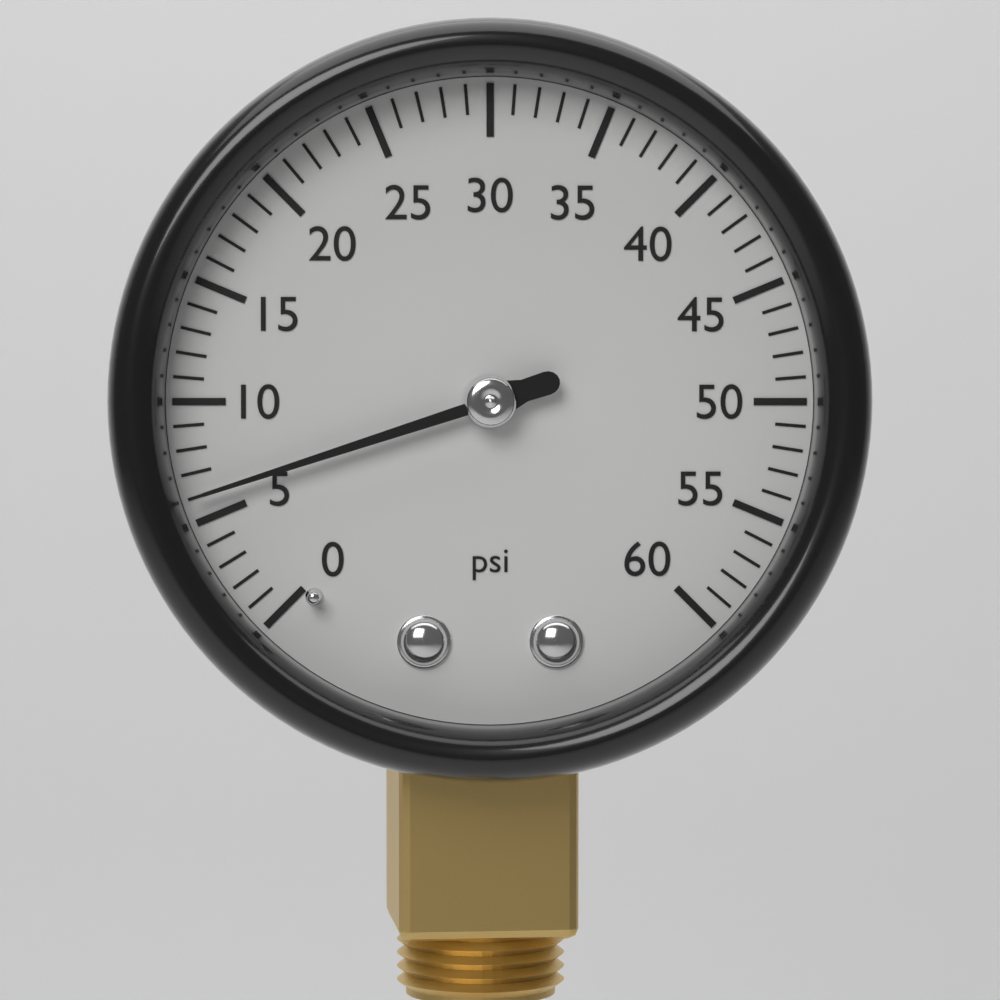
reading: 6 psi
